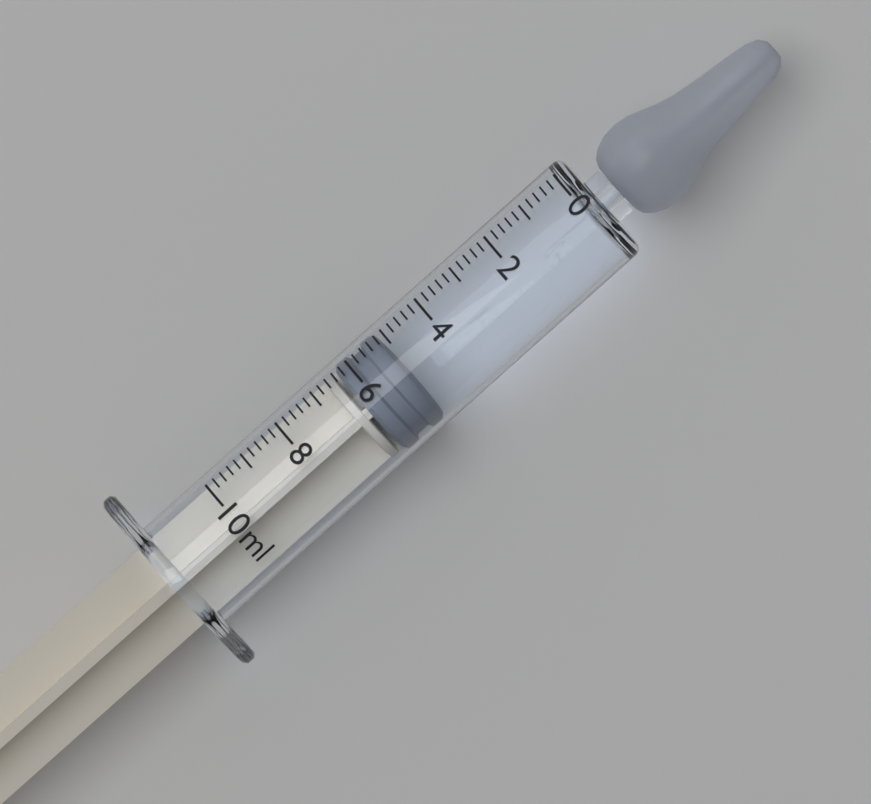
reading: 5.2 ml
